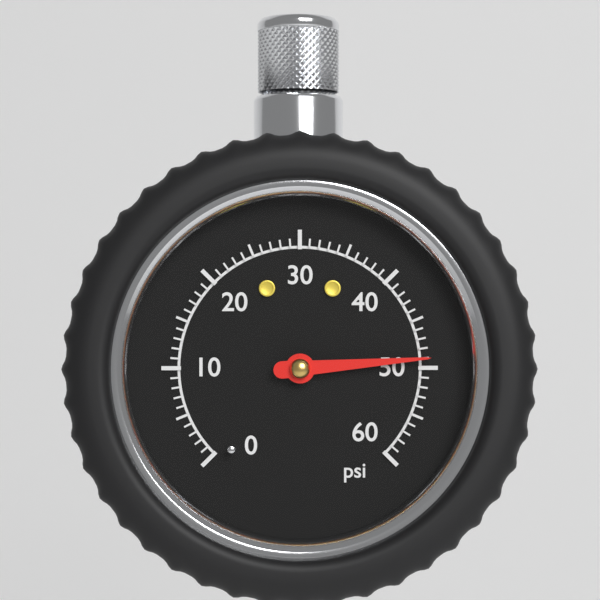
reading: 49 psi
